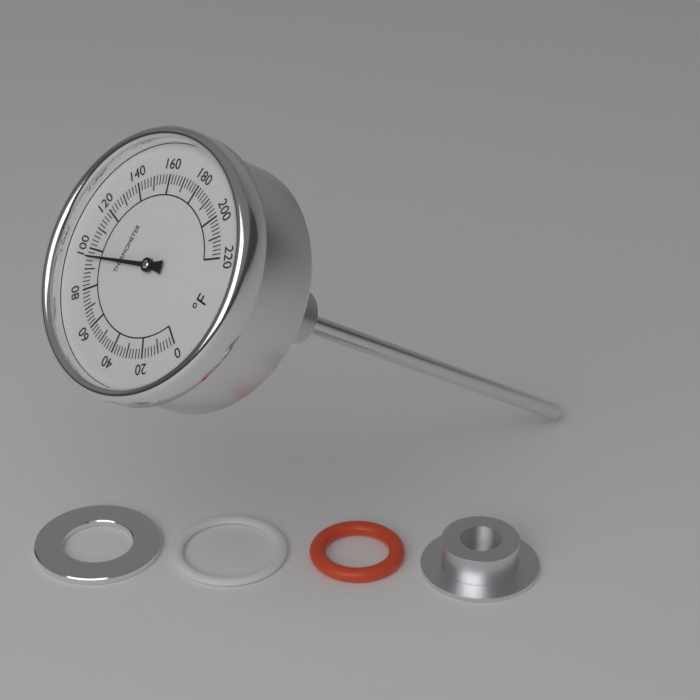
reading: 96 °F
